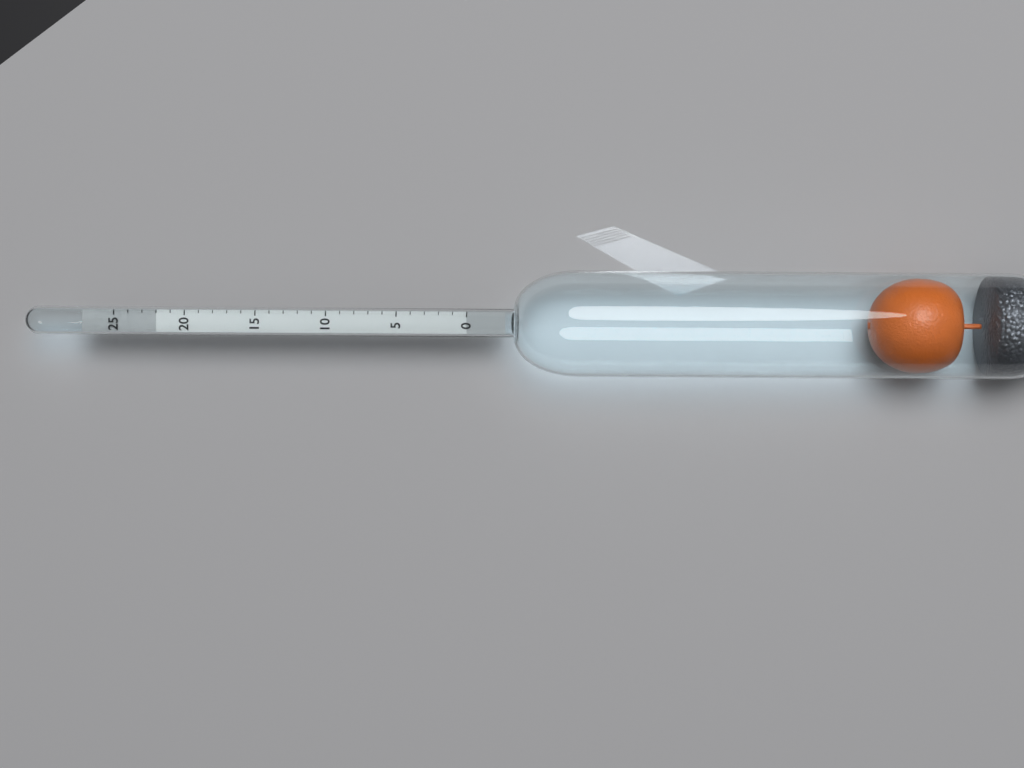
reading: 22 (no unit)
